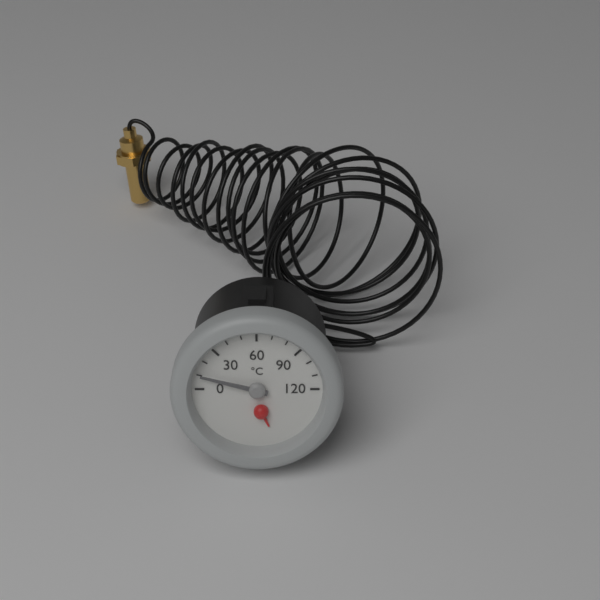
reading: 10 °C
